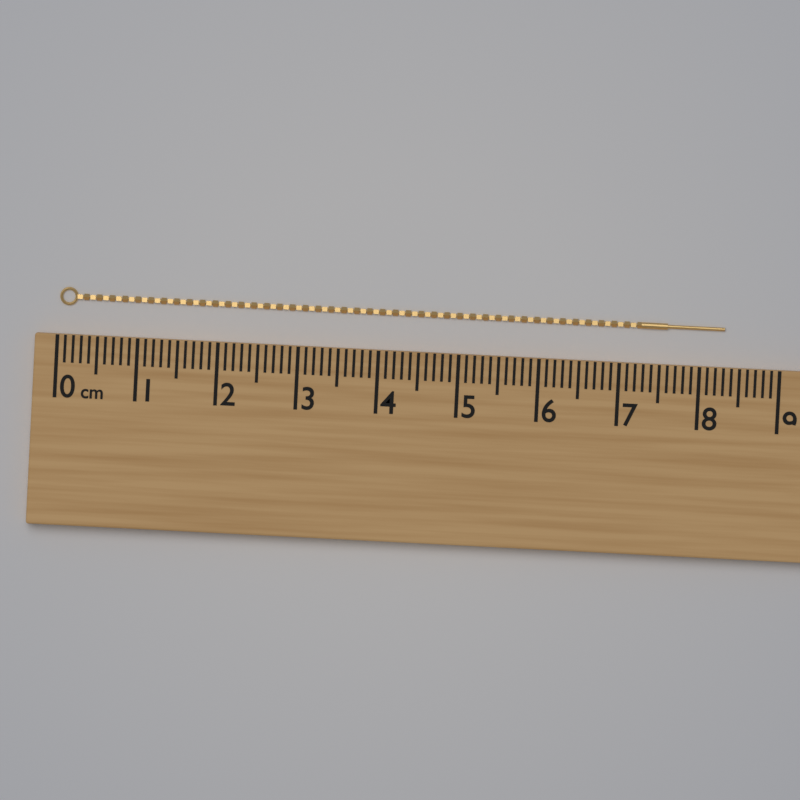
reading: 8.3 cm
